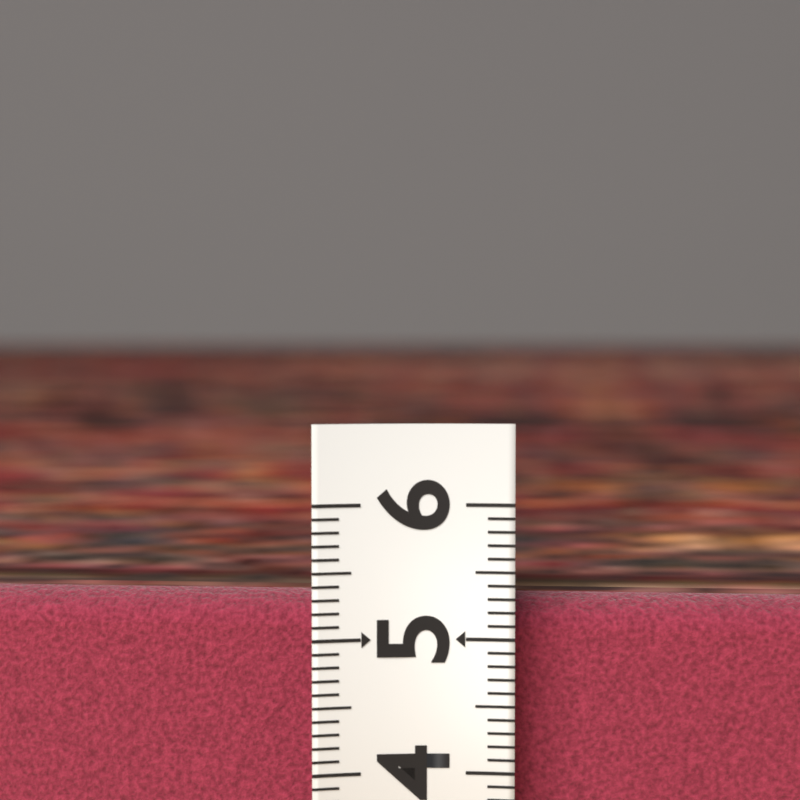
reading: 5.3 (no unit)
